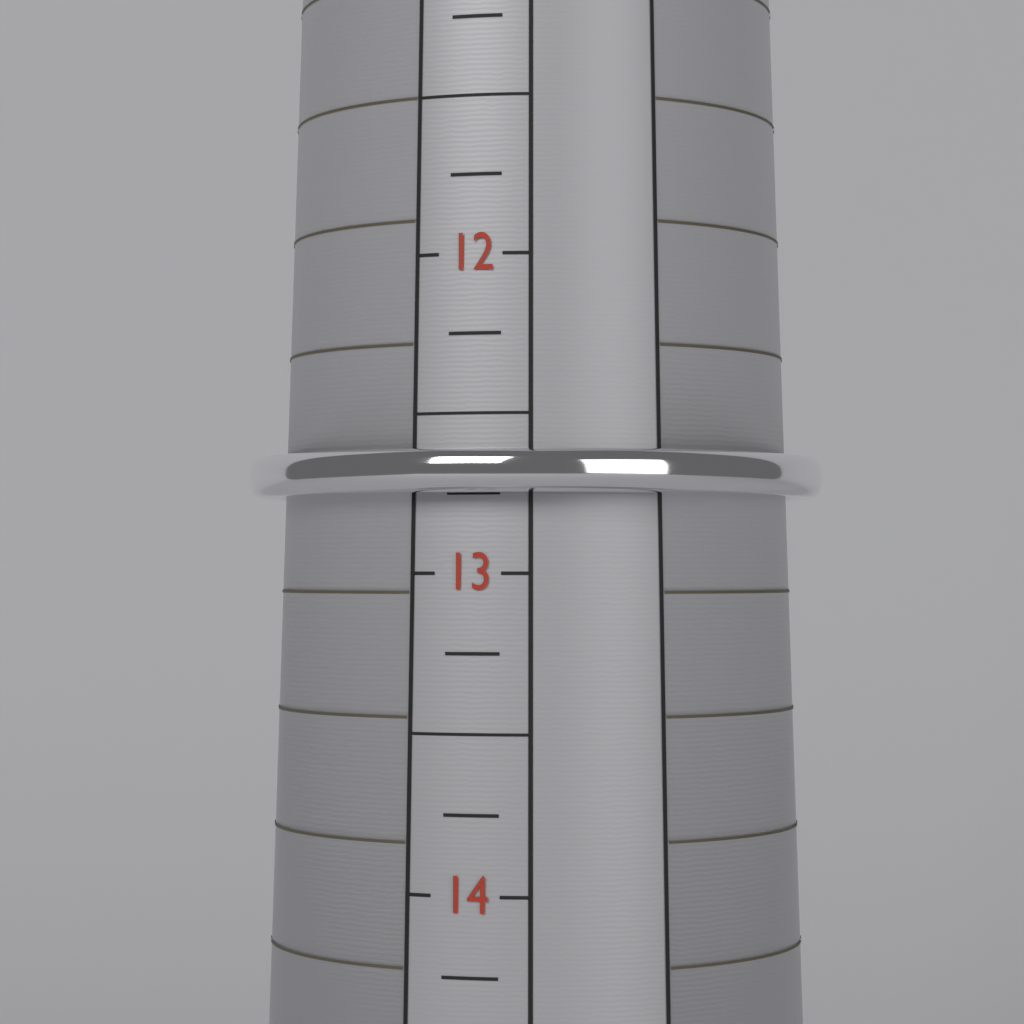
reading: 12.75 (no unit)
